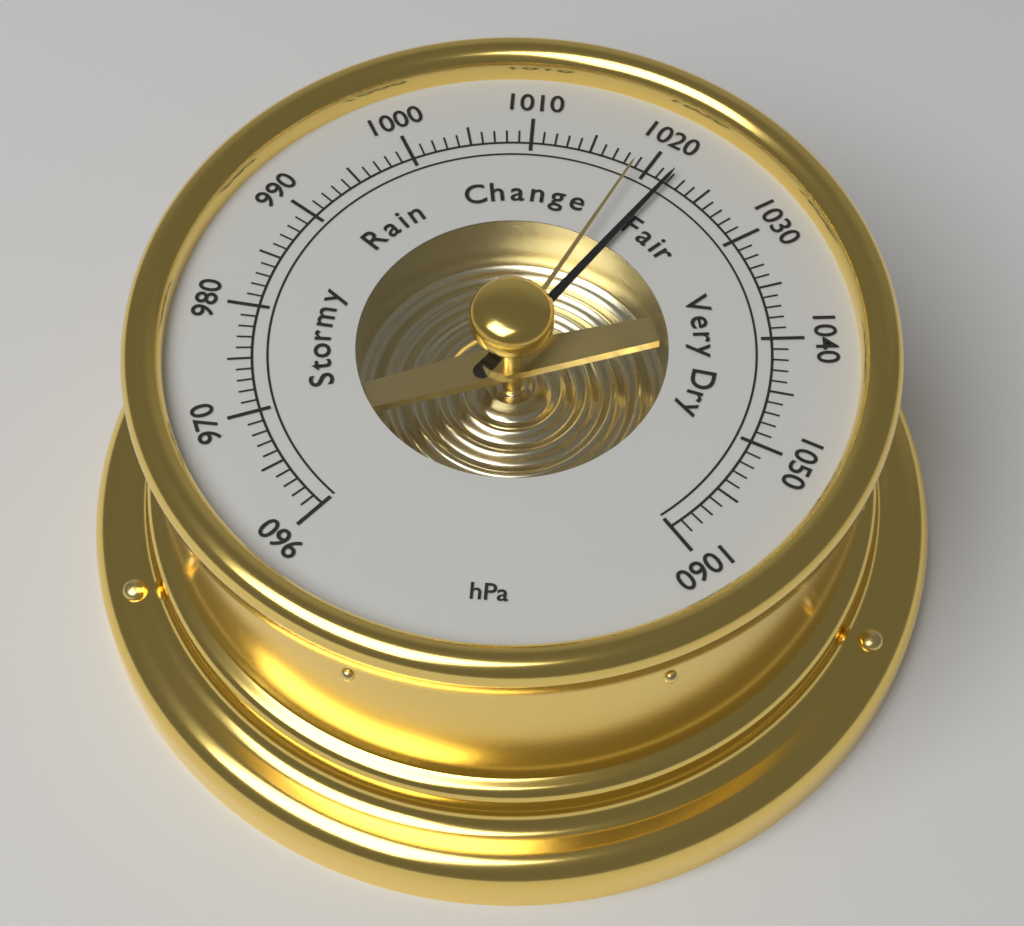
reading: 1022 hPa
